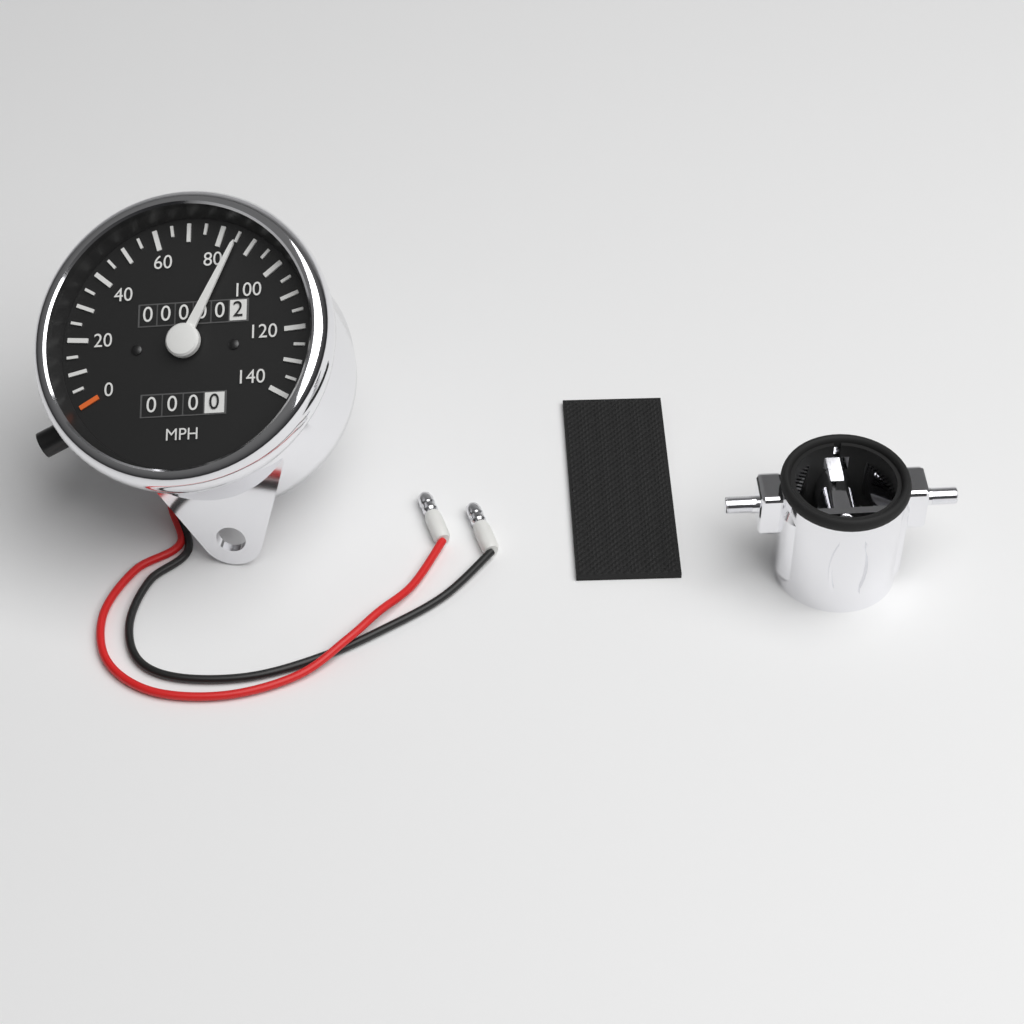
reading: 85 MPH
